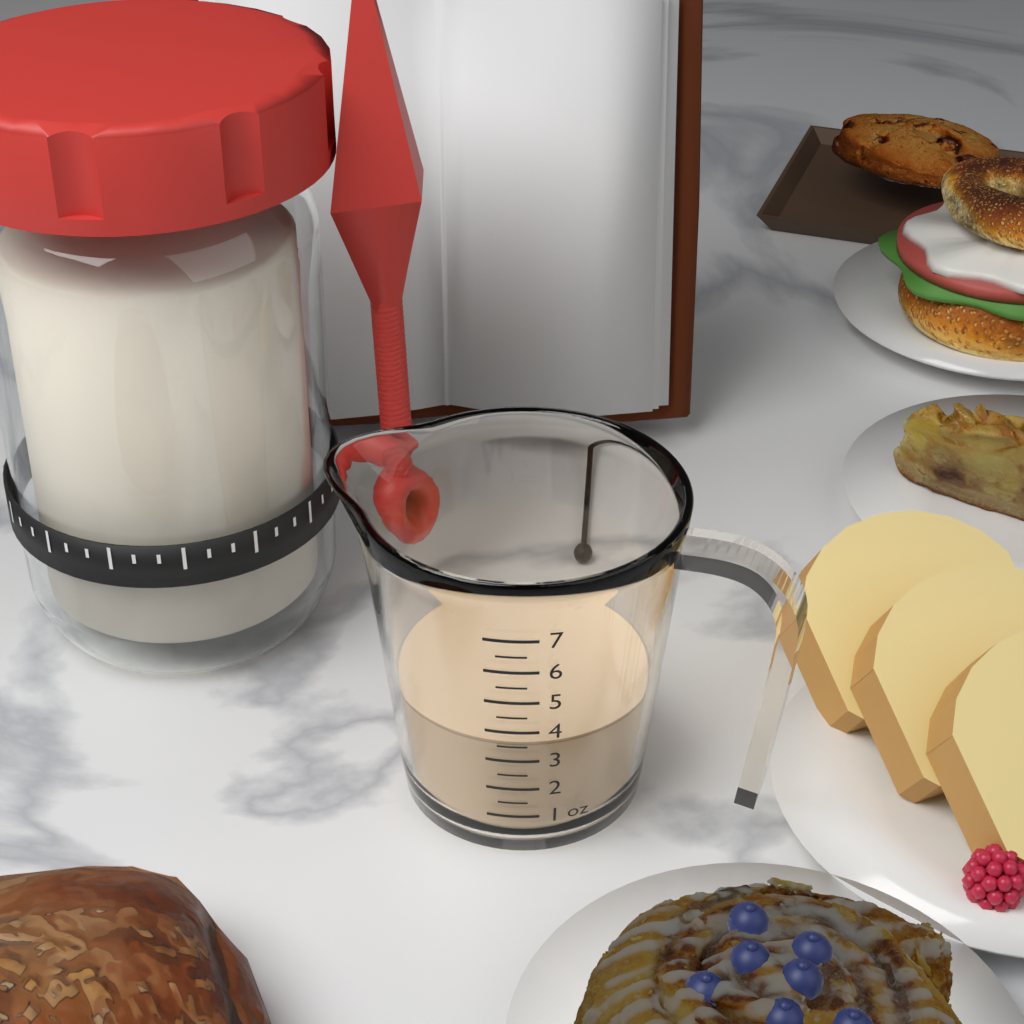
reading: 3.5 oz
